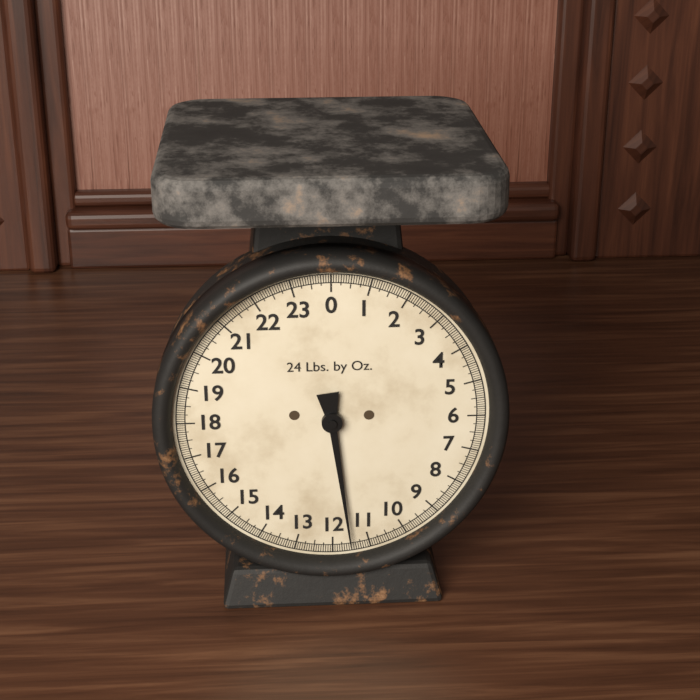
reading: 11.5000 lb
